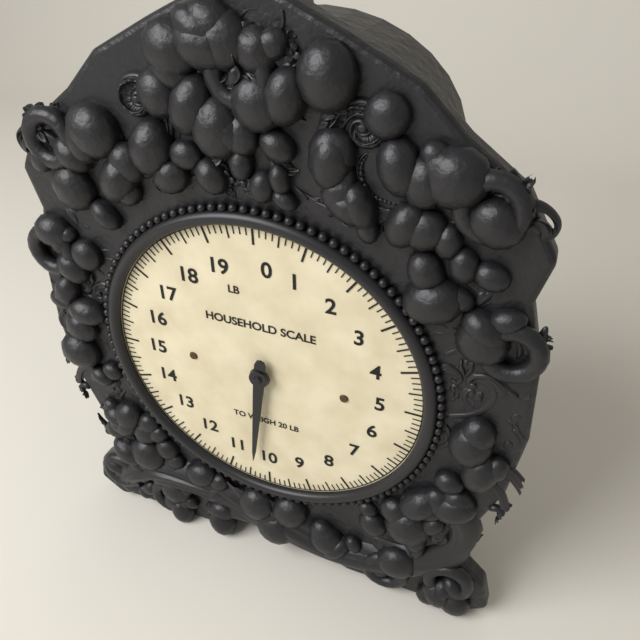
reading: 10.375 lb
